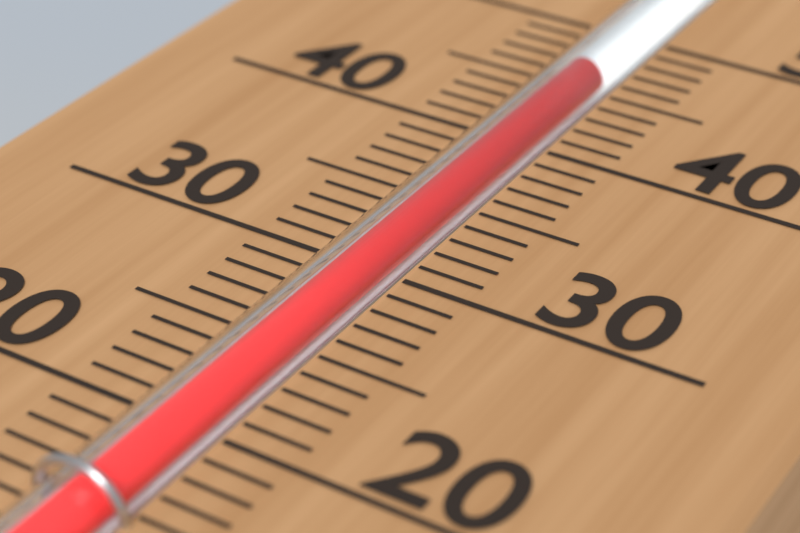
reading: 46 (no unit)
